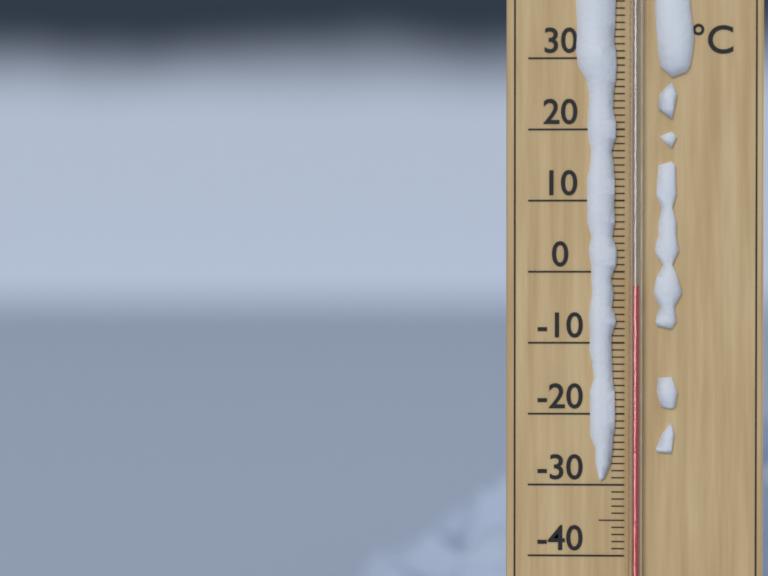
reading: -2 °C
